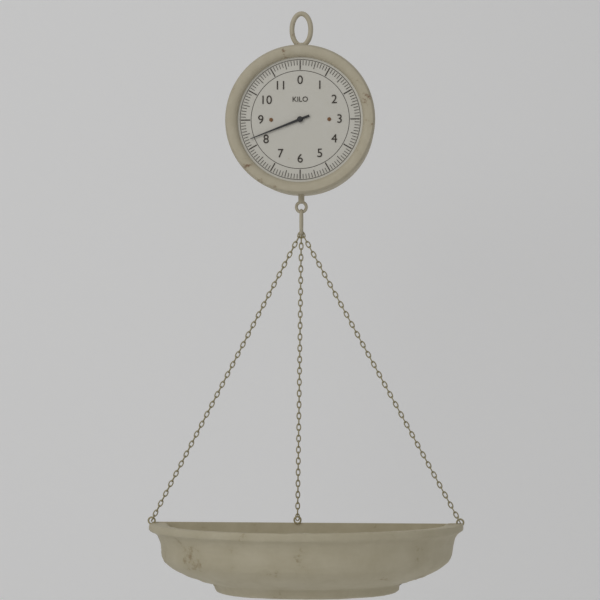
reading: 8.3 kg
